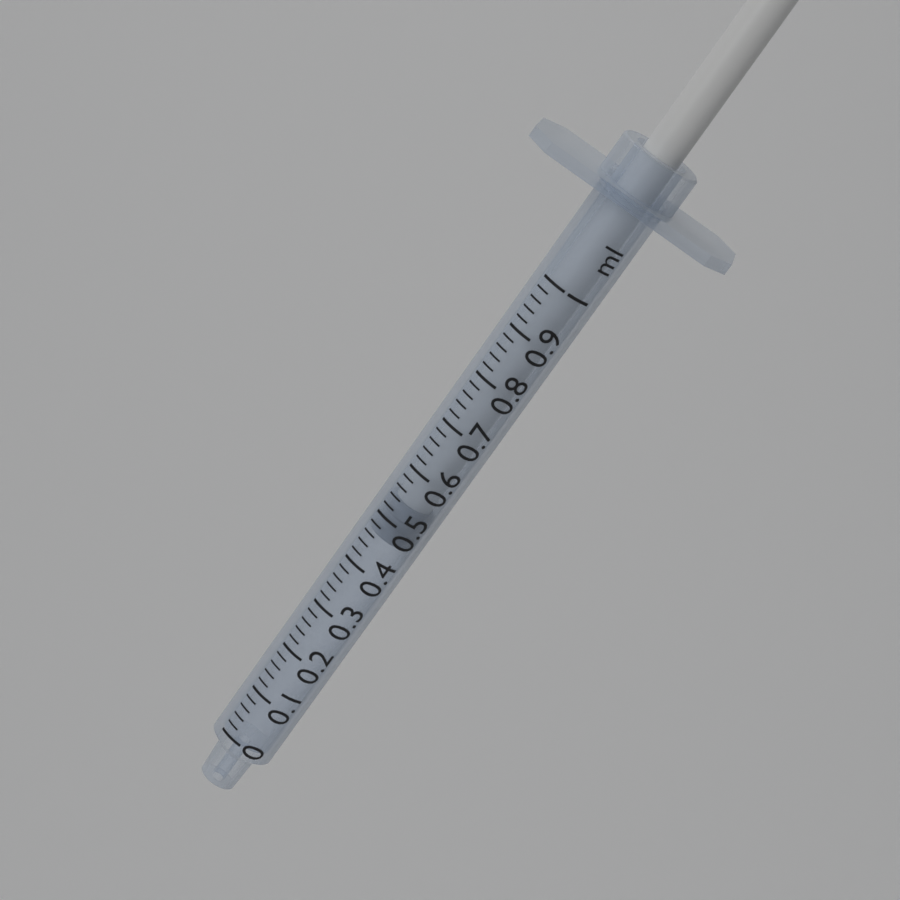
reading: 0.46 ml
